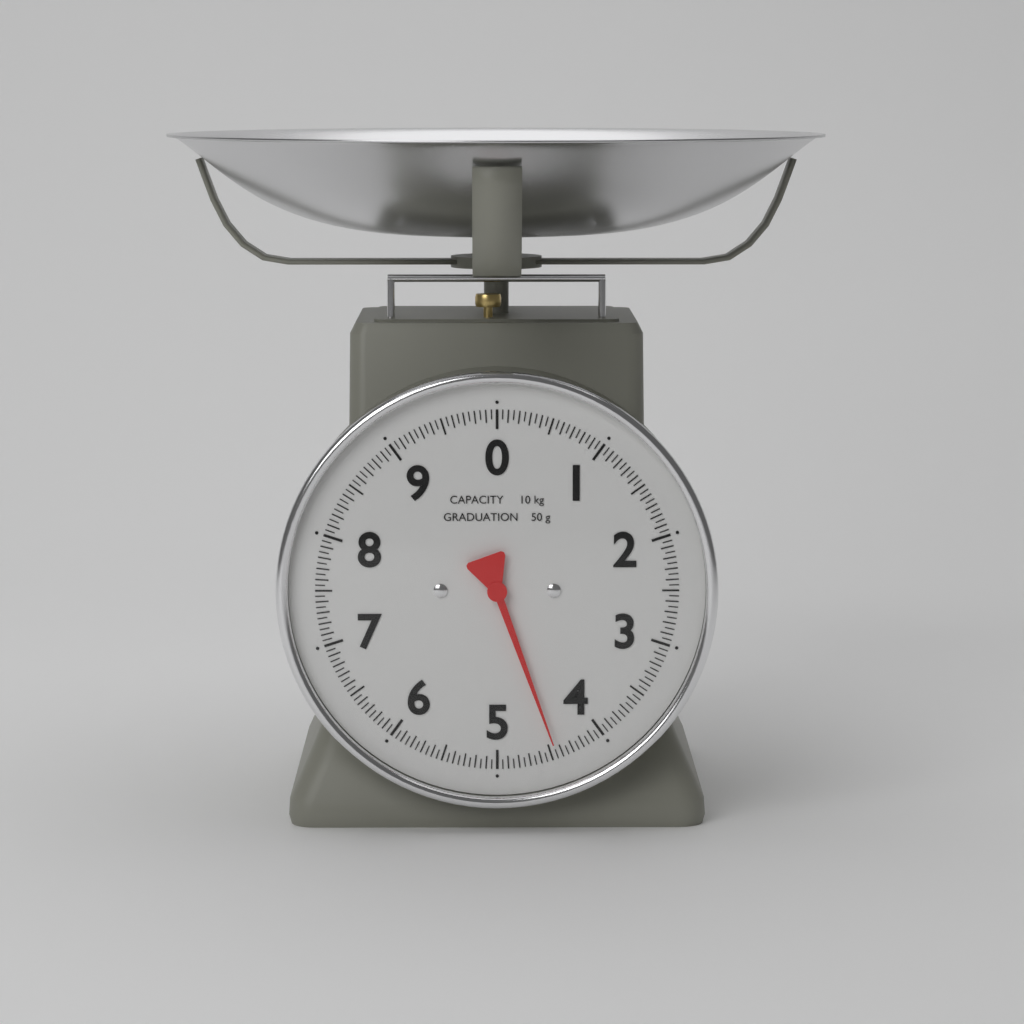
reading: 4.45 kg
